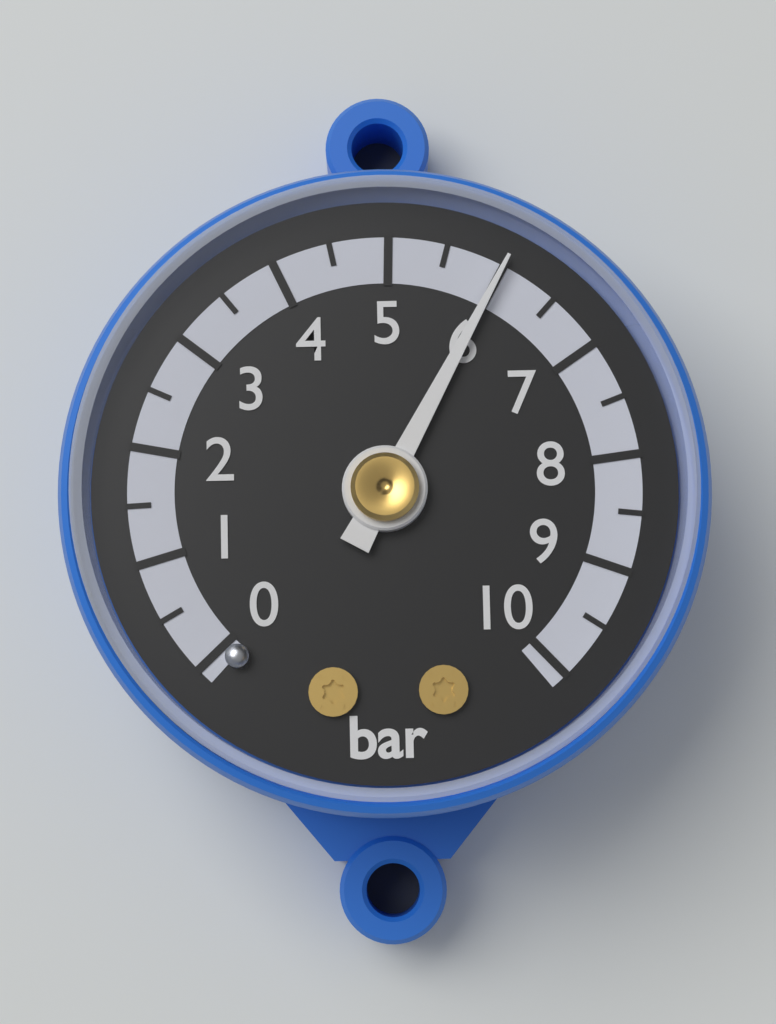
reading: 6.0 bar
